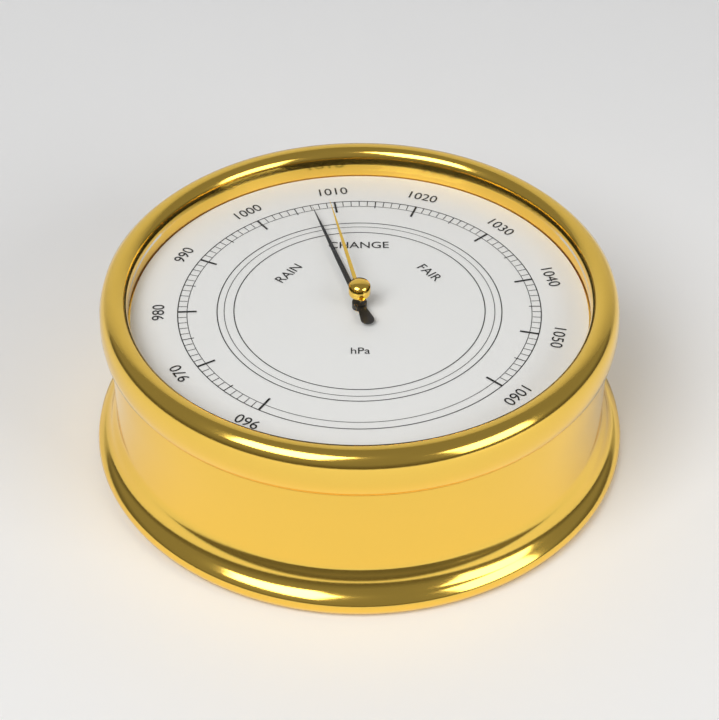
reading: 1007 hPa
